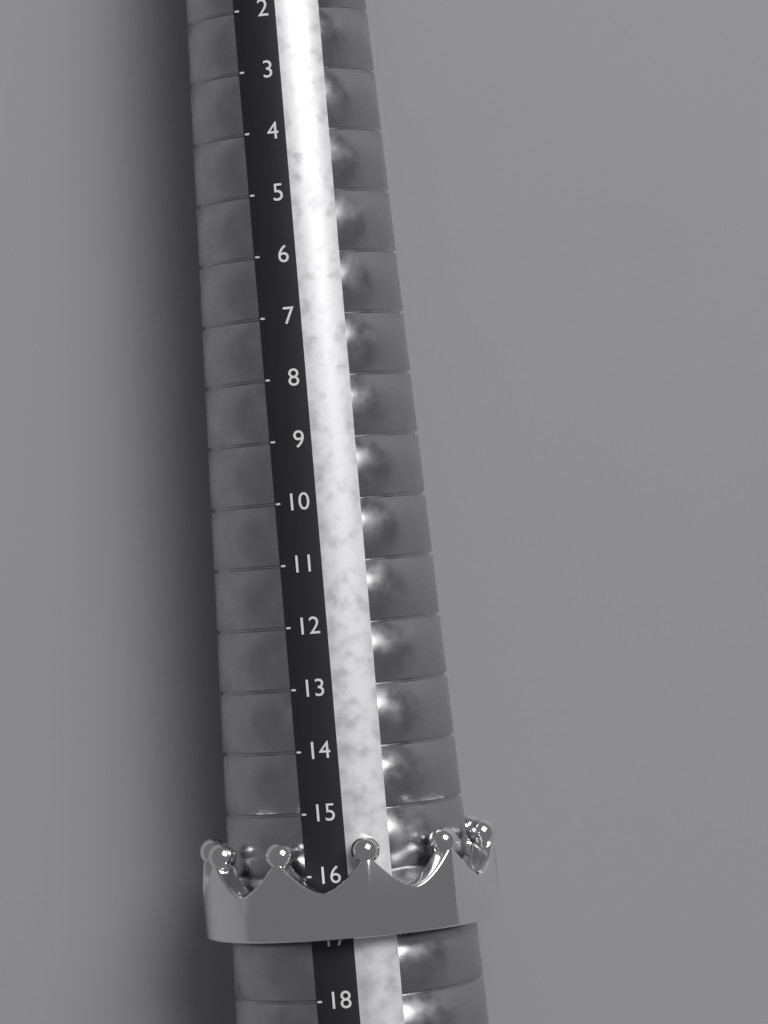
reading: 17 (no unit)
